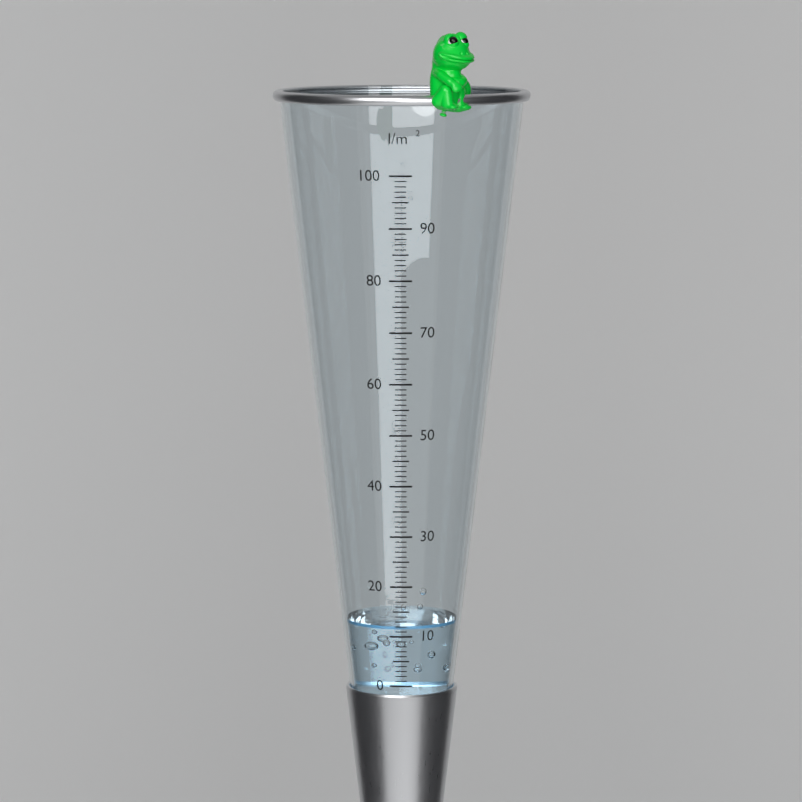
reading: 12 l/m²
